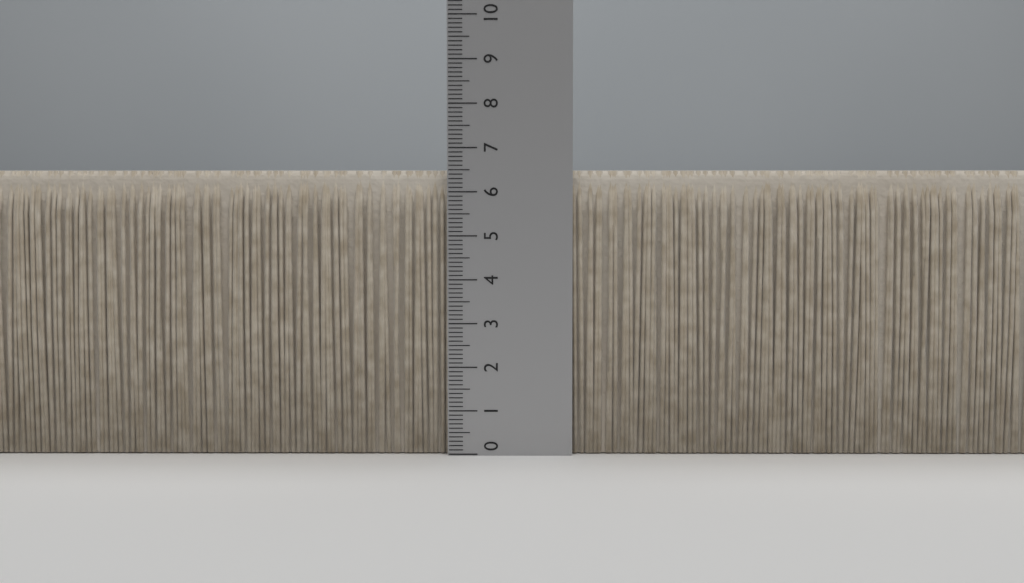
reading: 6.5 (no unit)
